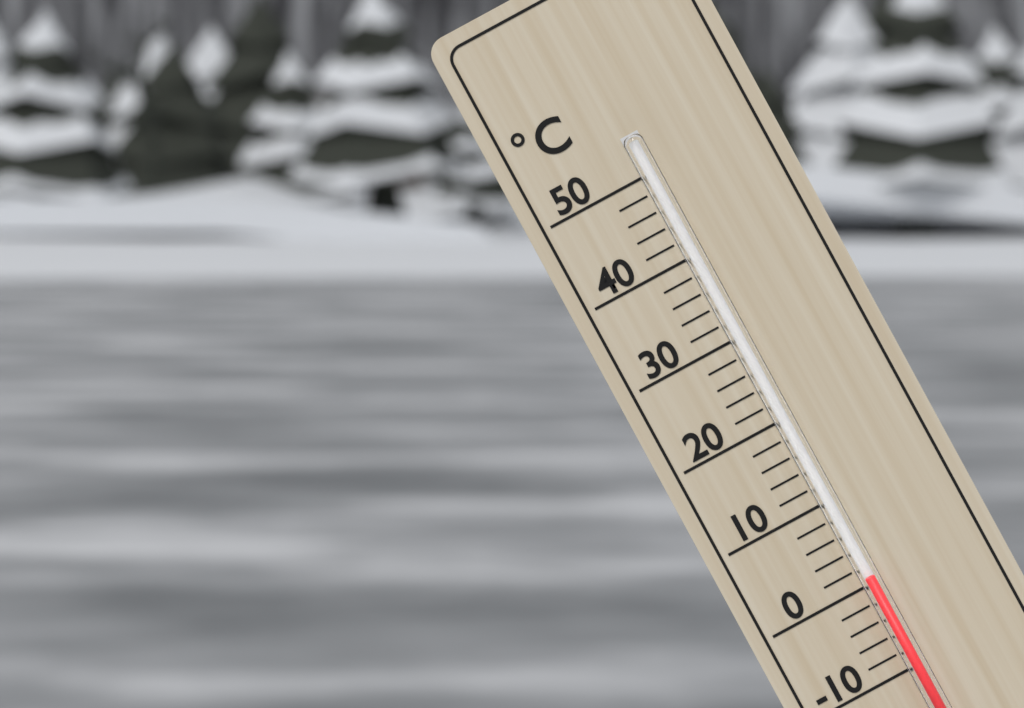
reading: 1 °C
